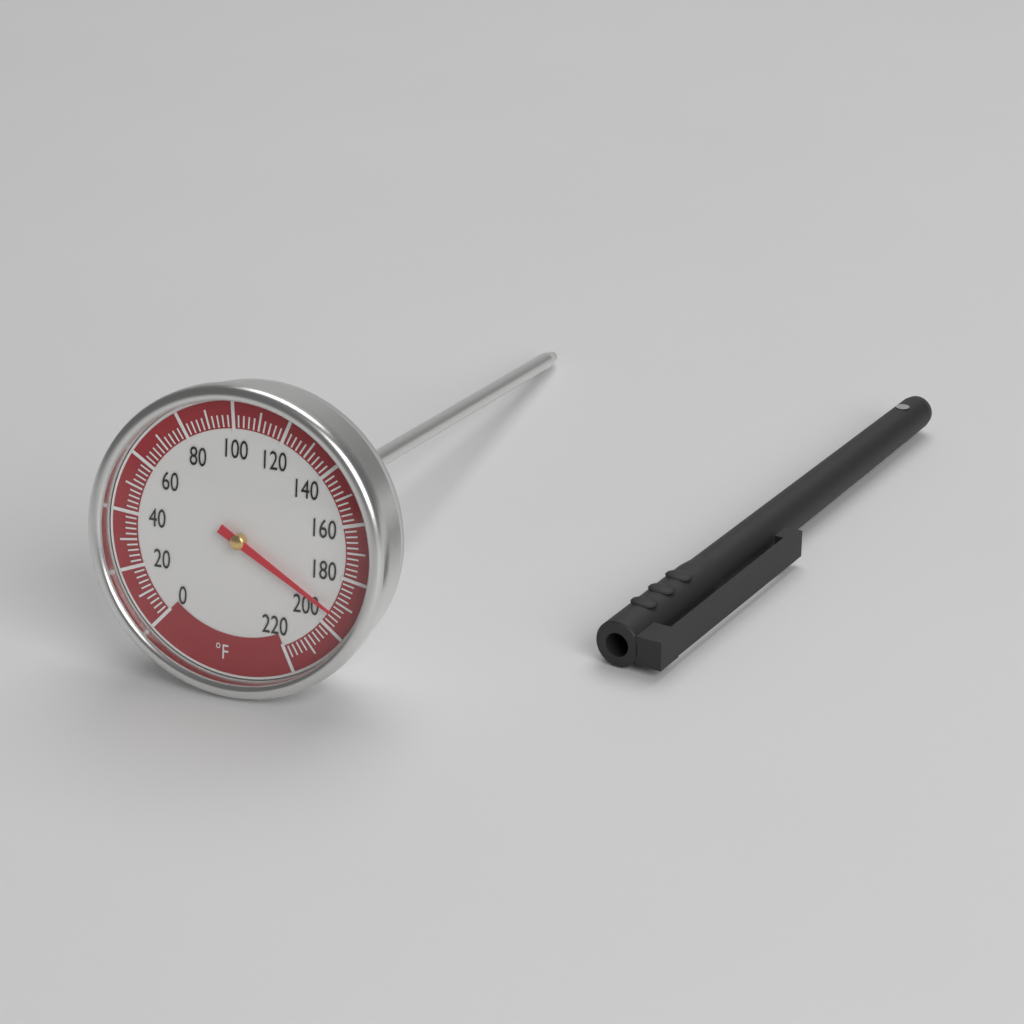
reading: 194 °F
